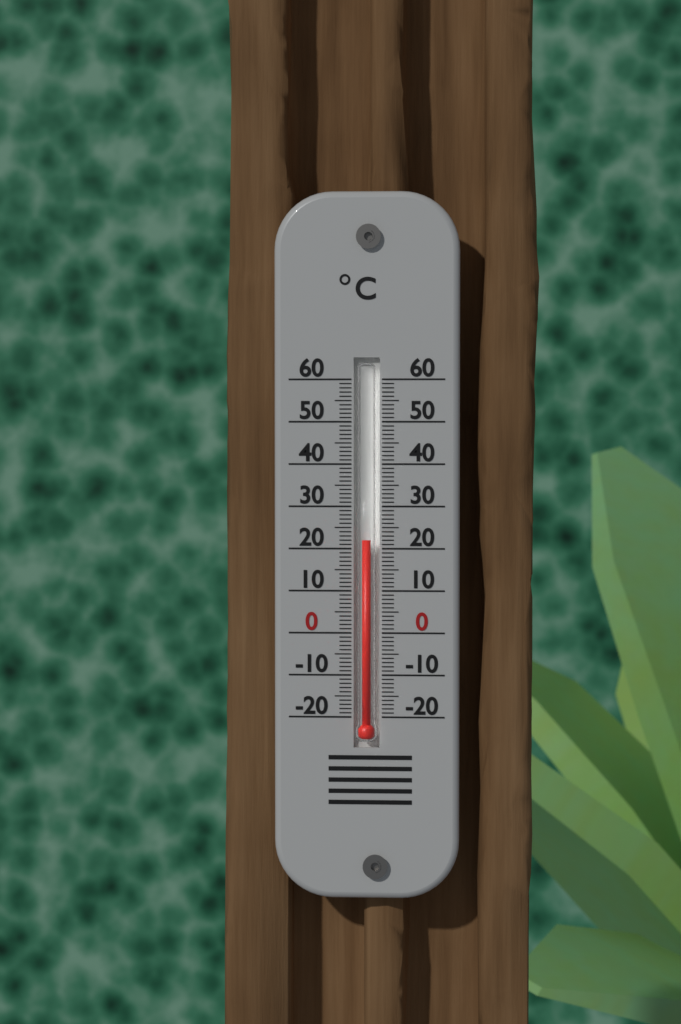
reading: 22 °C
